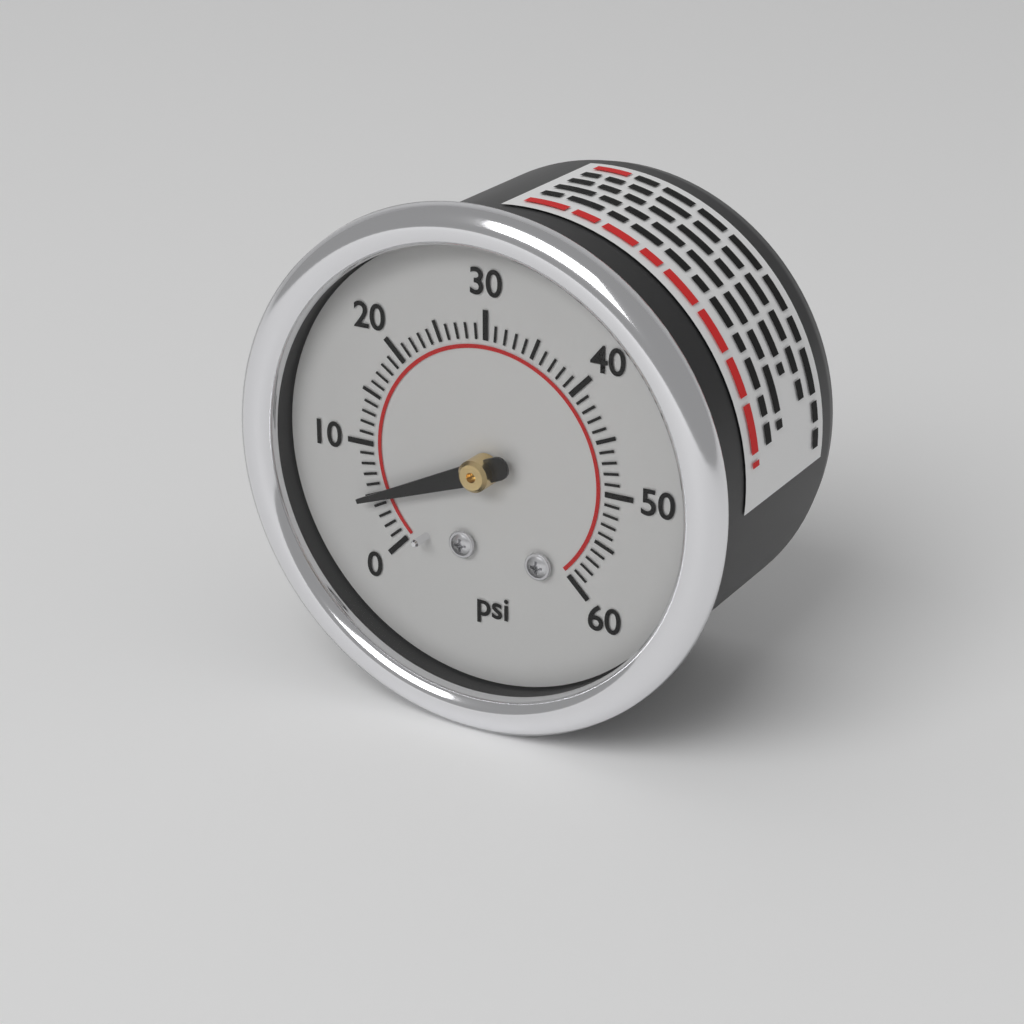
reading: 5 psi
